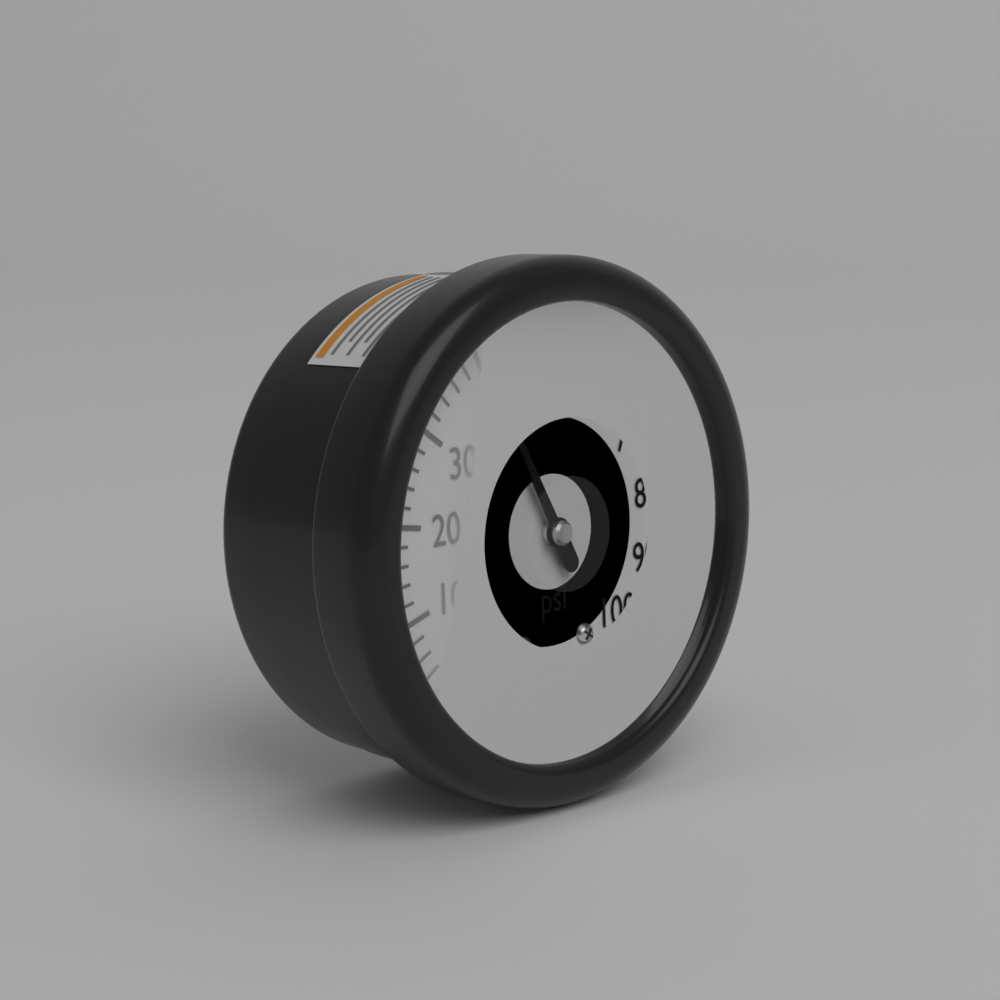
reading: 40 psi
